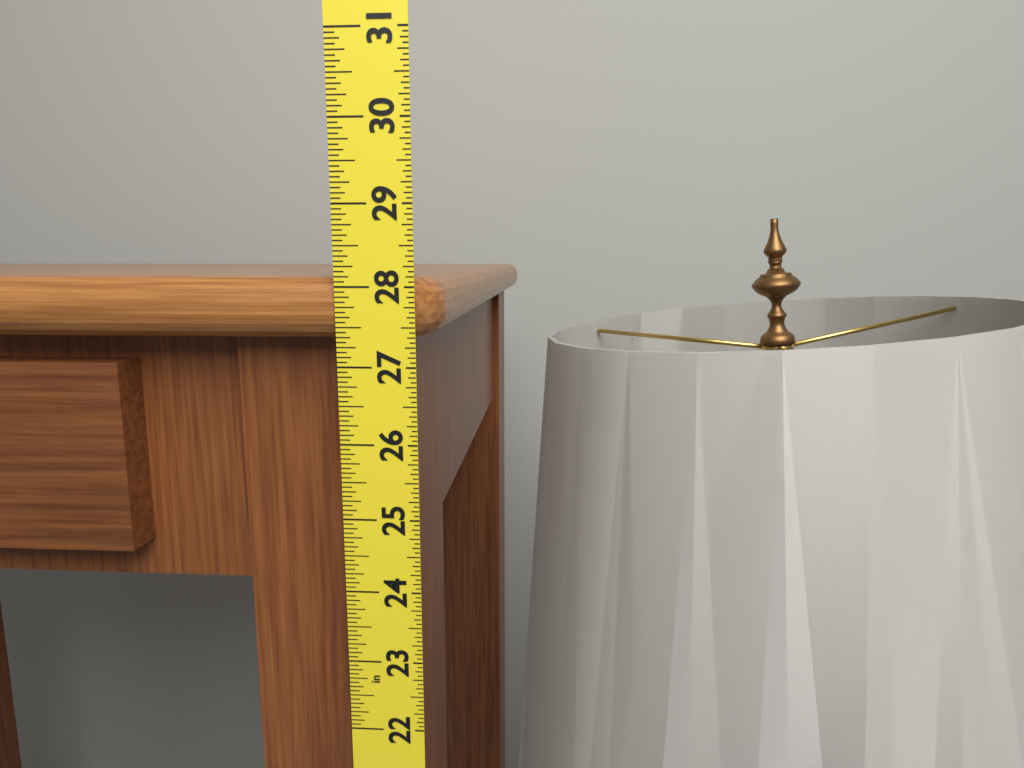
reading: 28.1250 in
